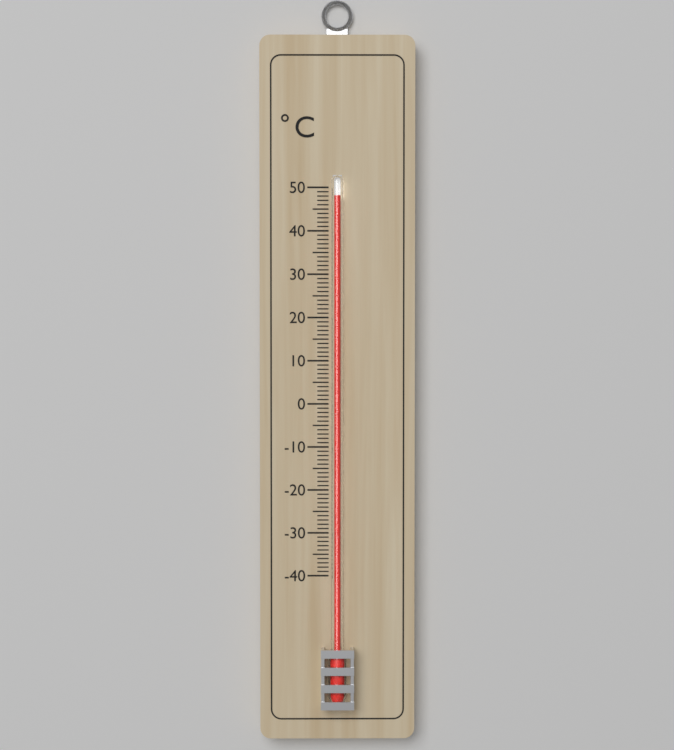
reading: 48 °C
